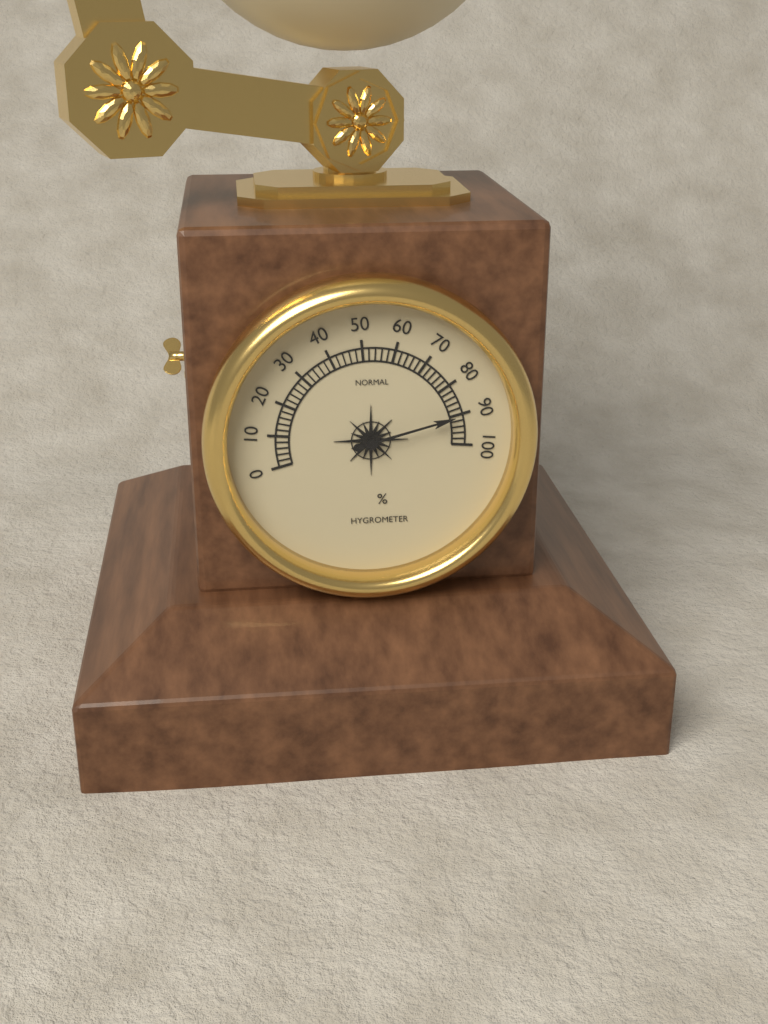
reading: 90 %
